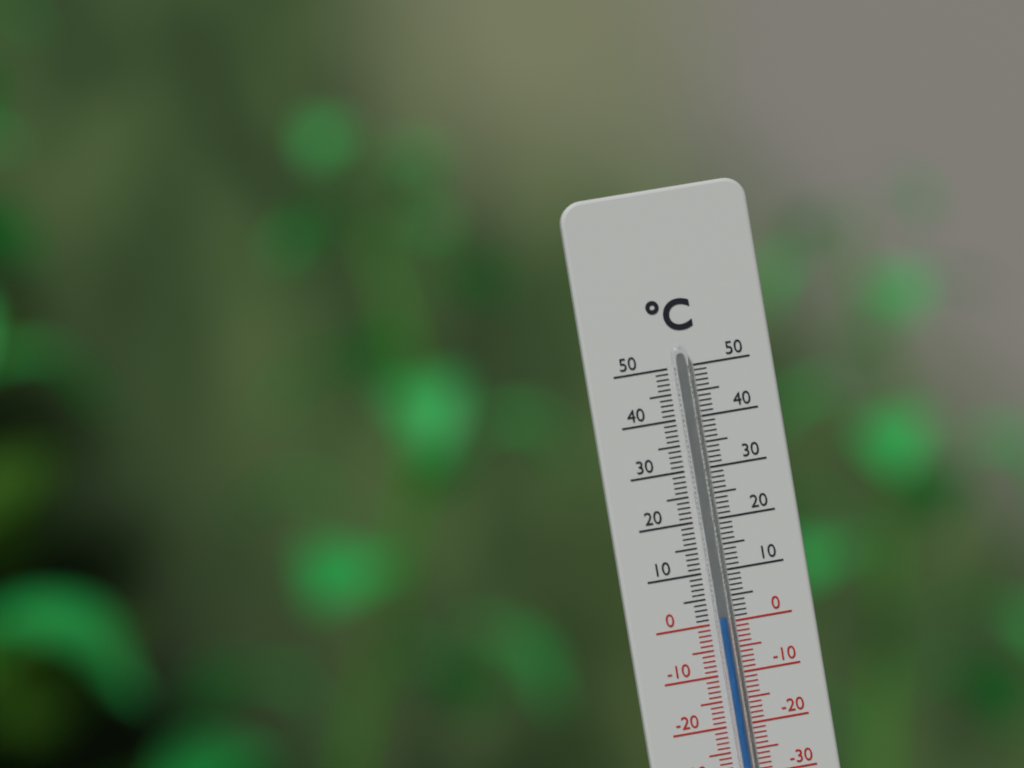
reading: 1 °C
